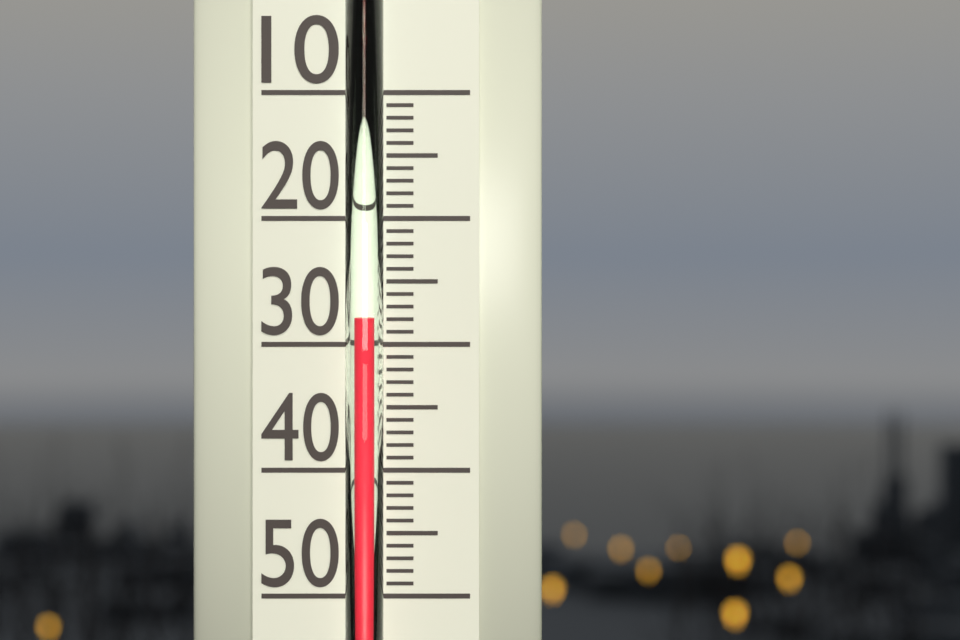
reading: 28 (no unit)
